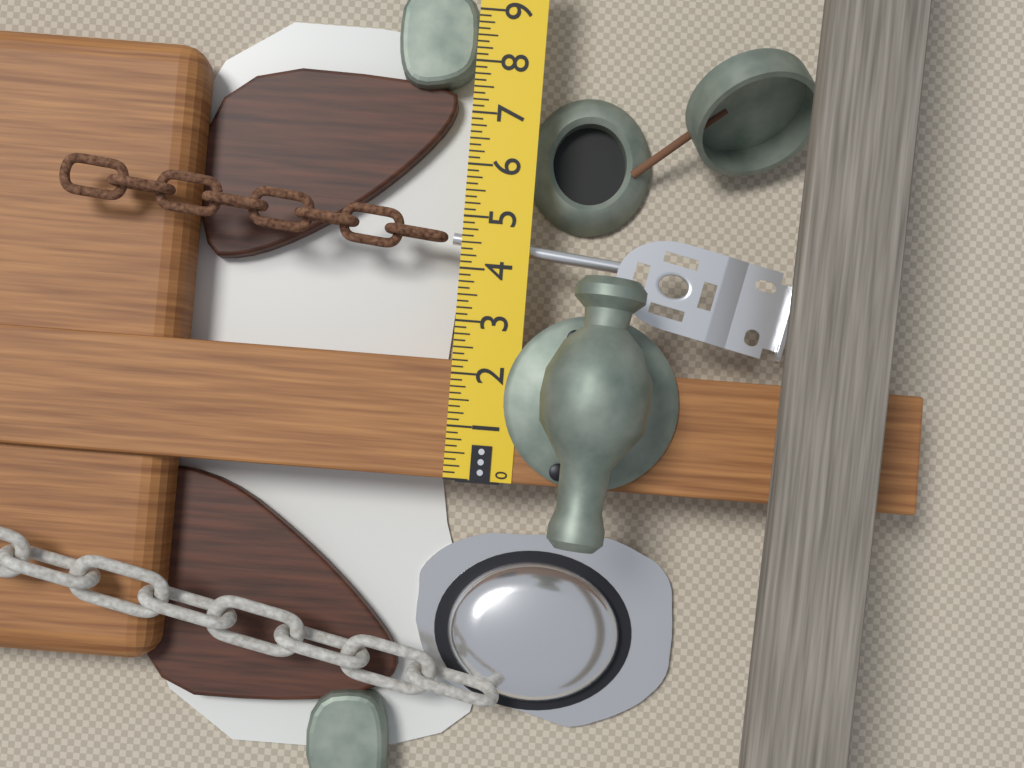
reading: 2.250 in
